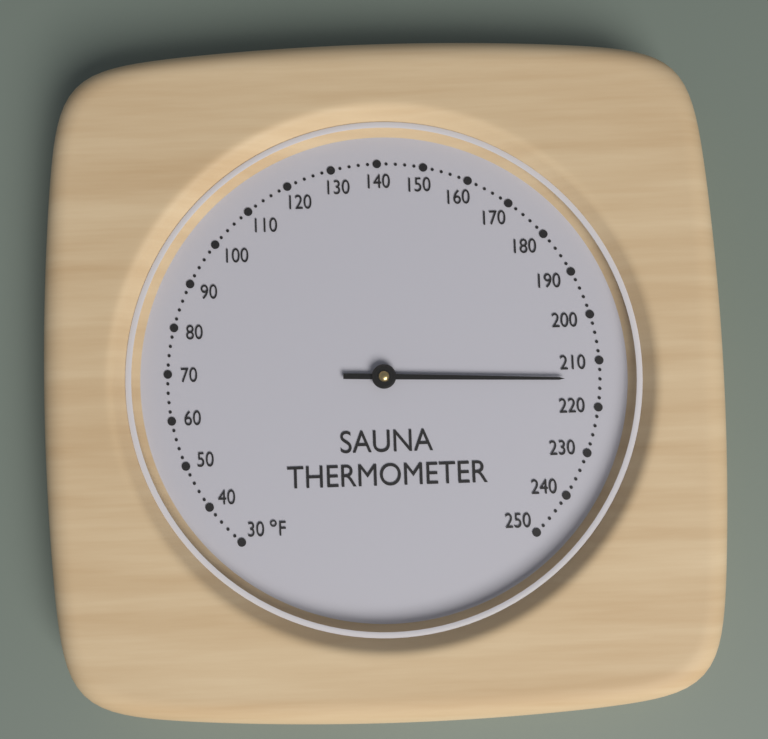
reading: 214 °F
